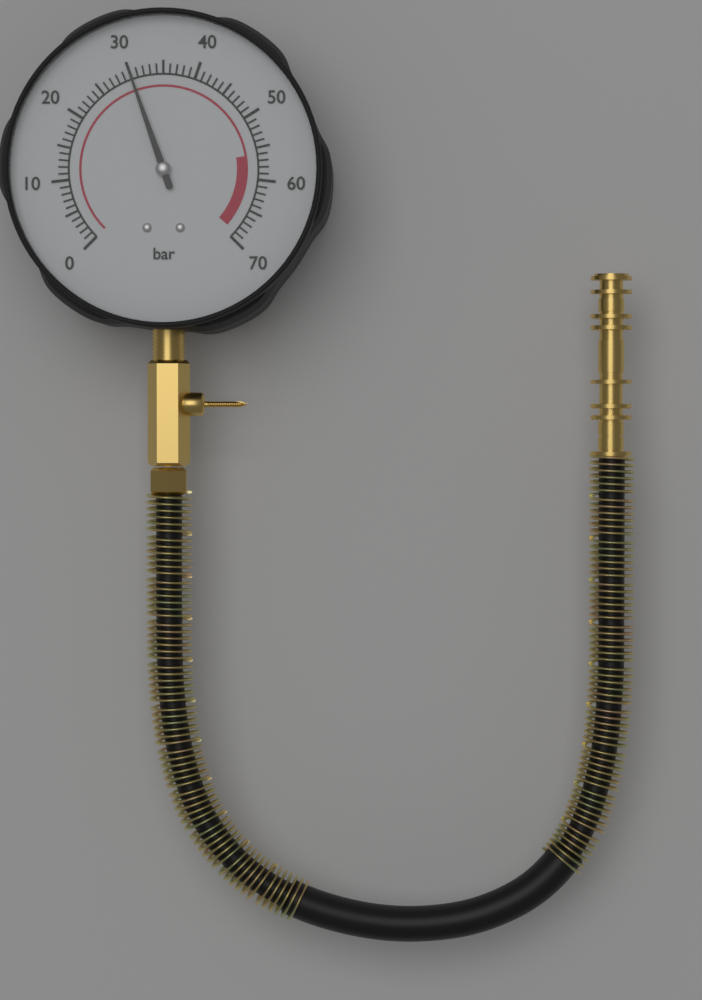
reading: 30 bar
